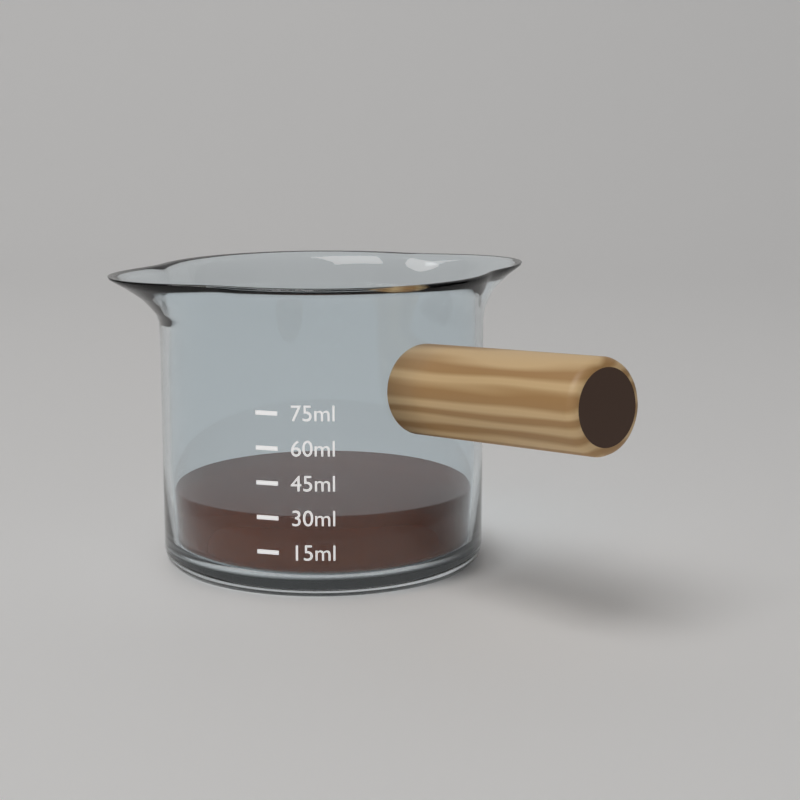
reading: 30 ml
